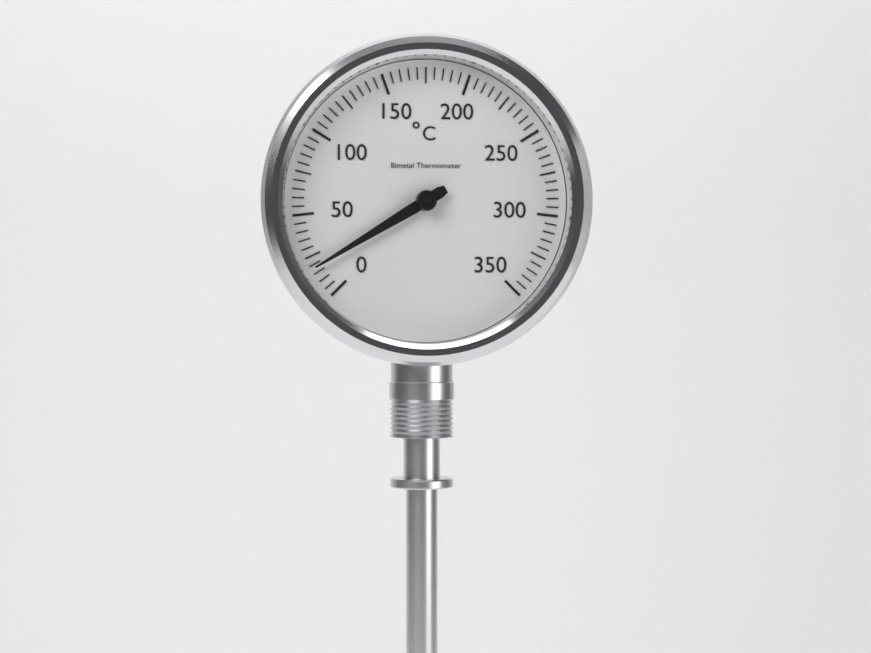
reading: 18 °C
